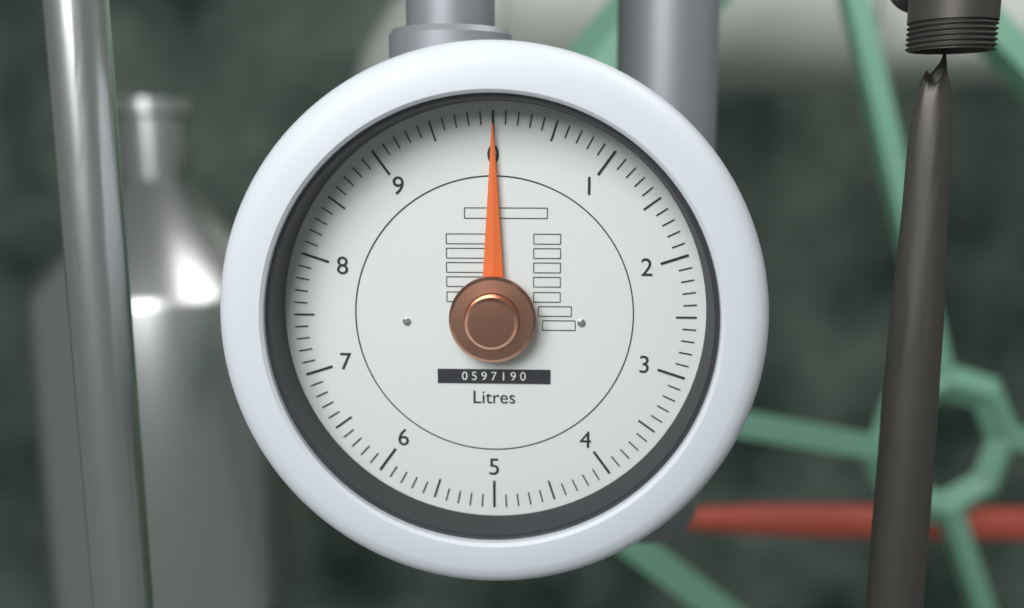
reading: 0.0 Litres
